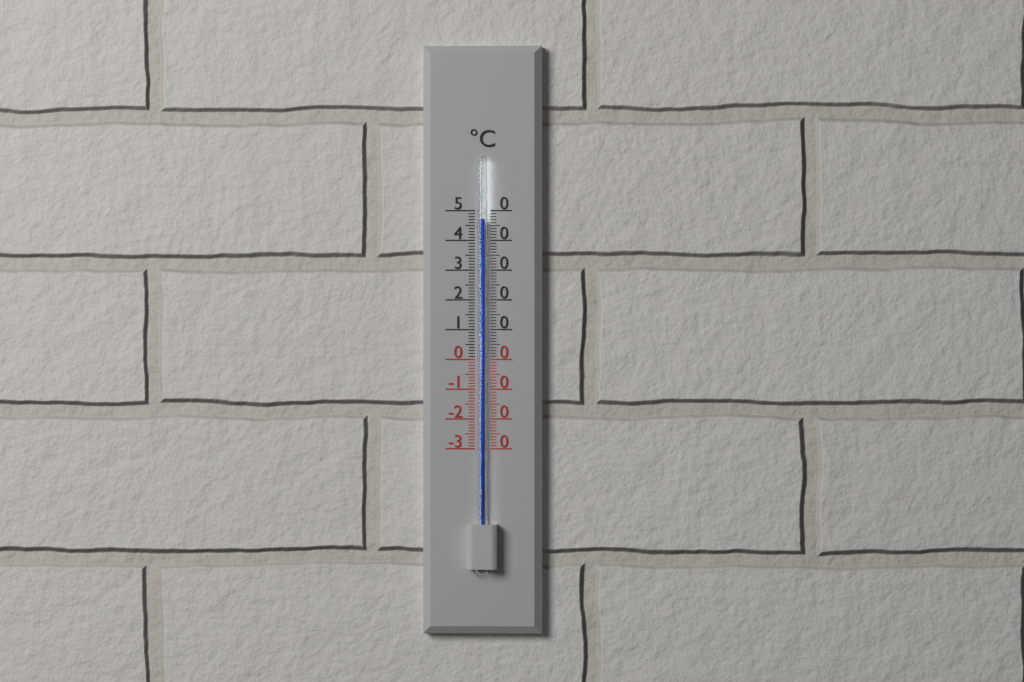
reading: 47 °C
